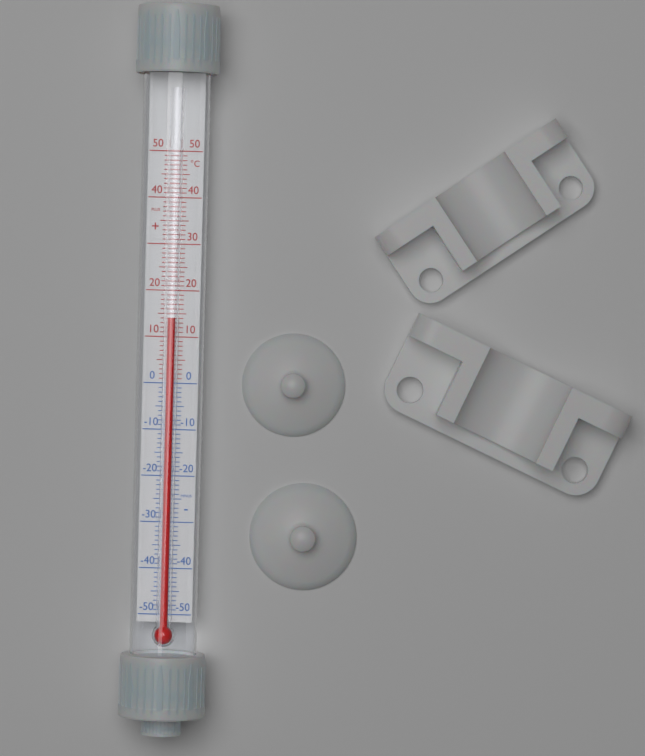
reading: 14 °C
